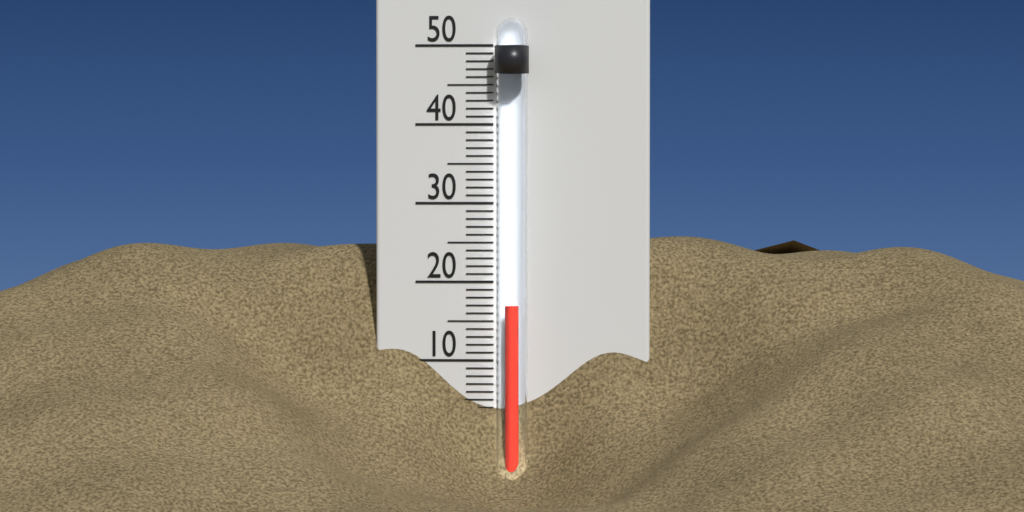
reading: 17 °C
